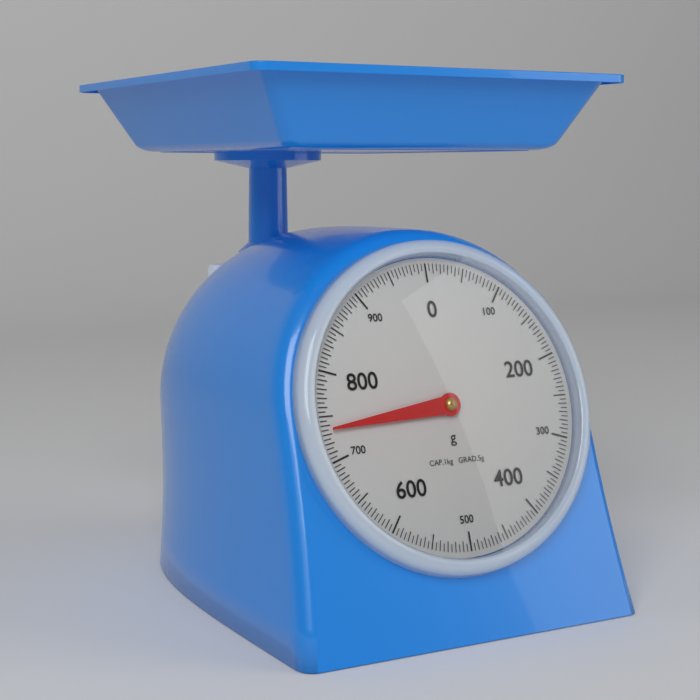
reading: 735 g
